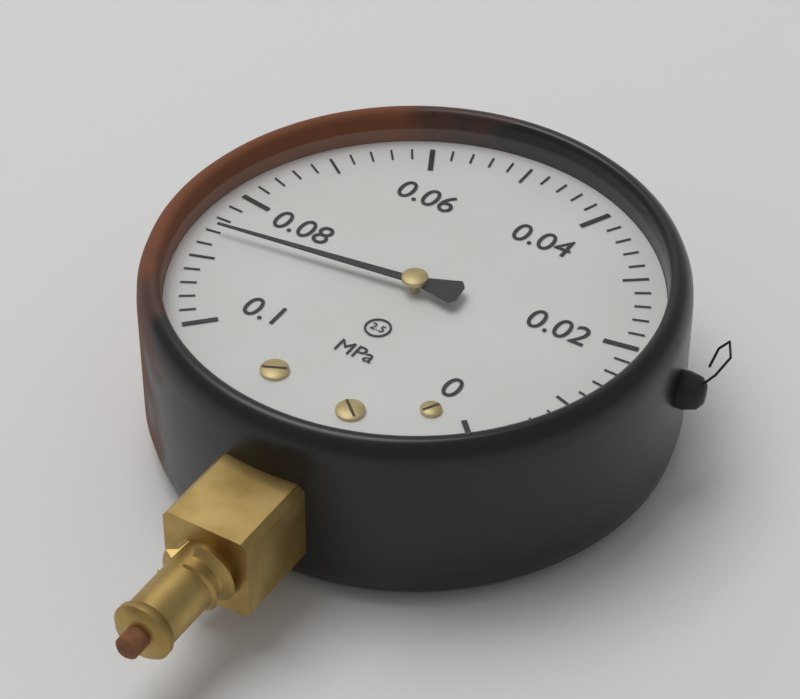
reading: 0.086 MPa
